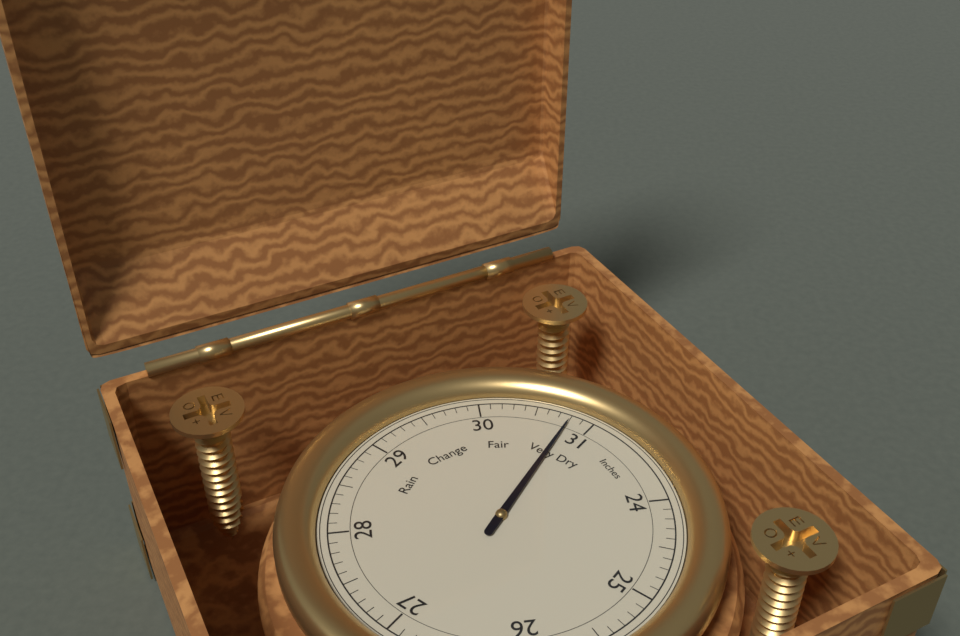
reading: 30.8 Inches
